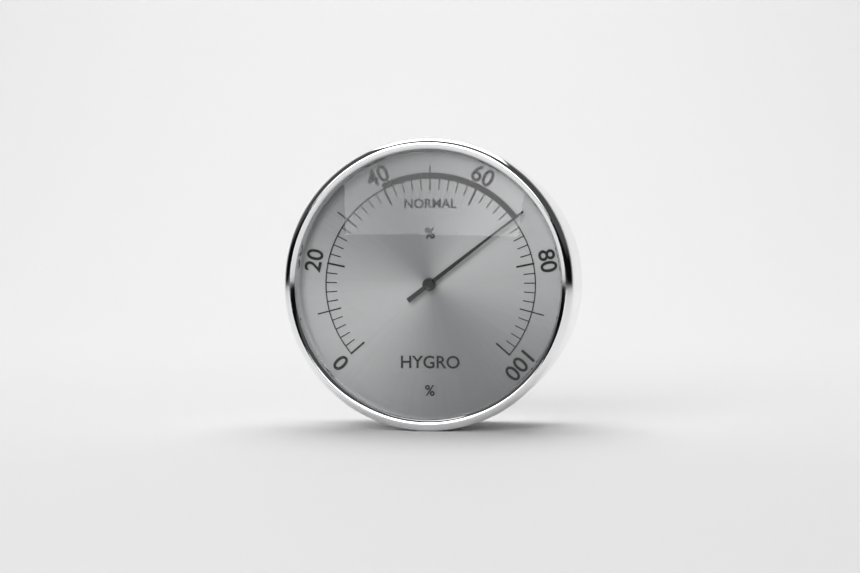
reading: 70 %
